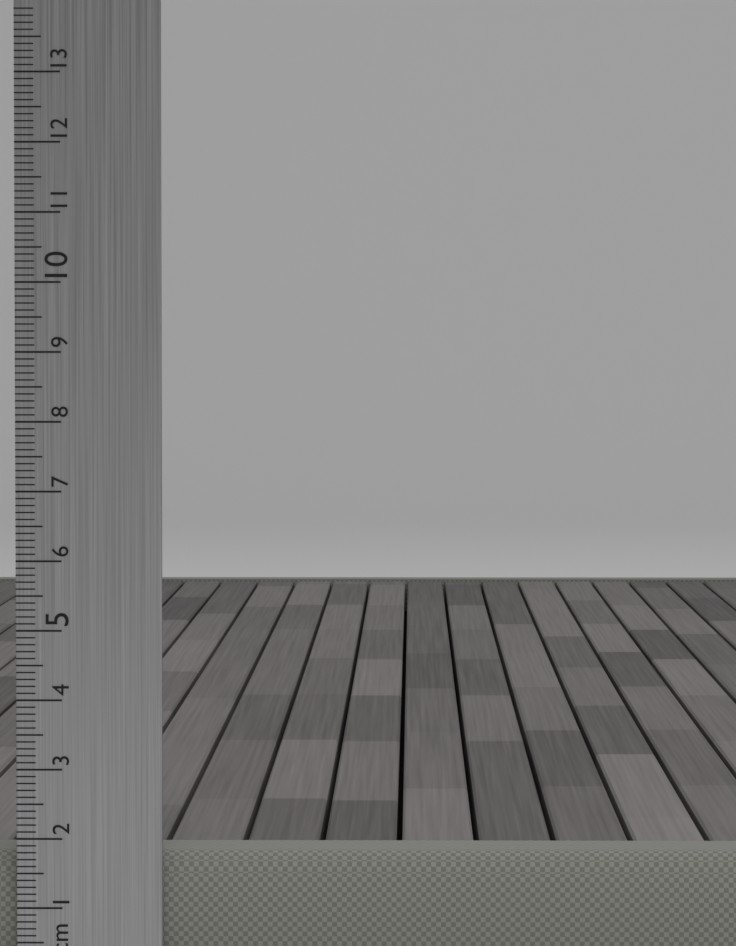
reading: 1.8 cm
